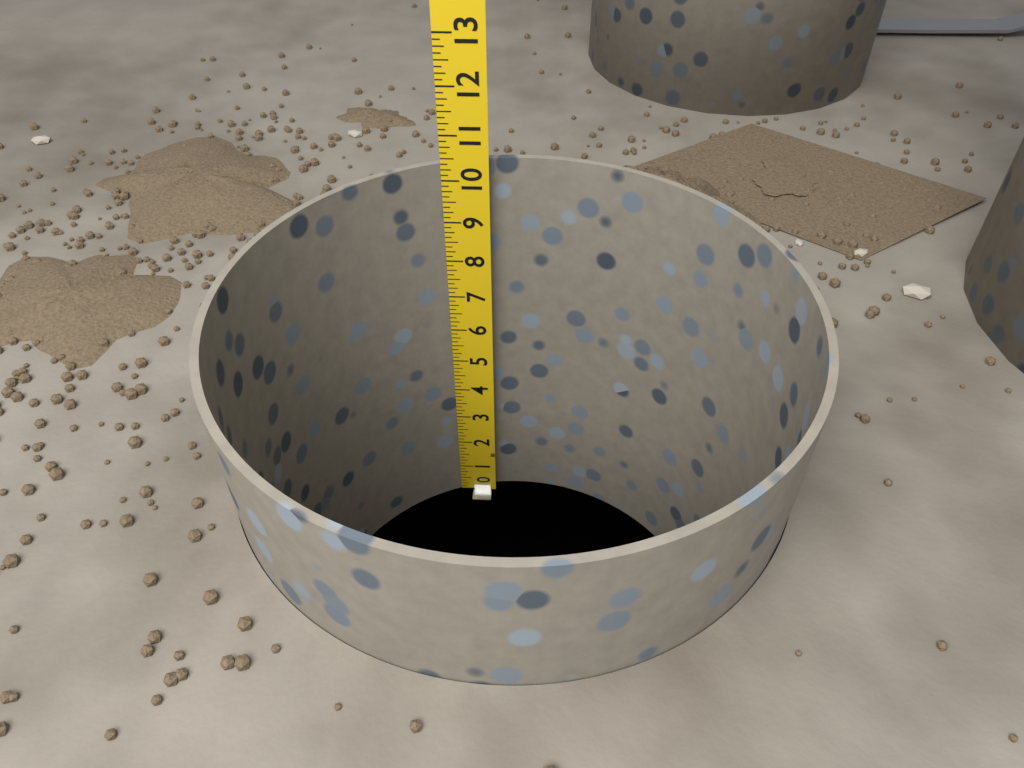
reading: 10.375 in
